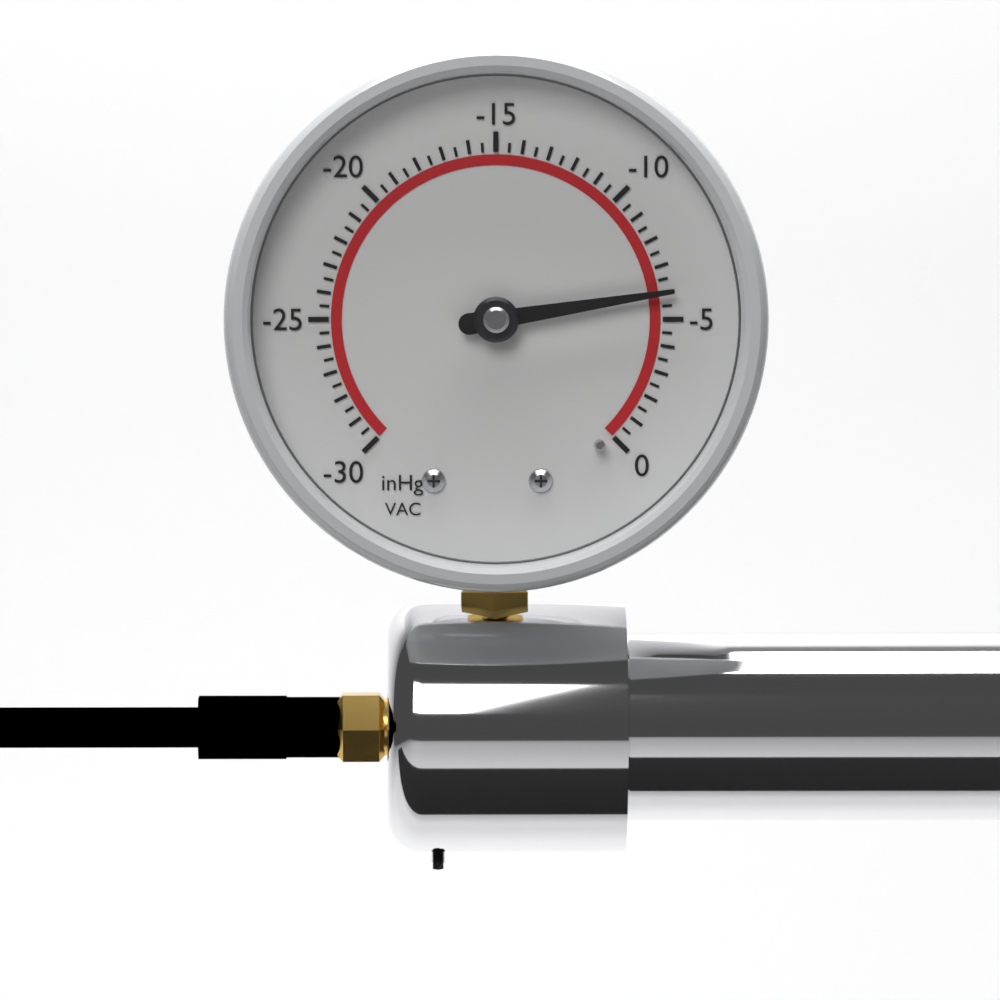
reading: -6.0 inHg
